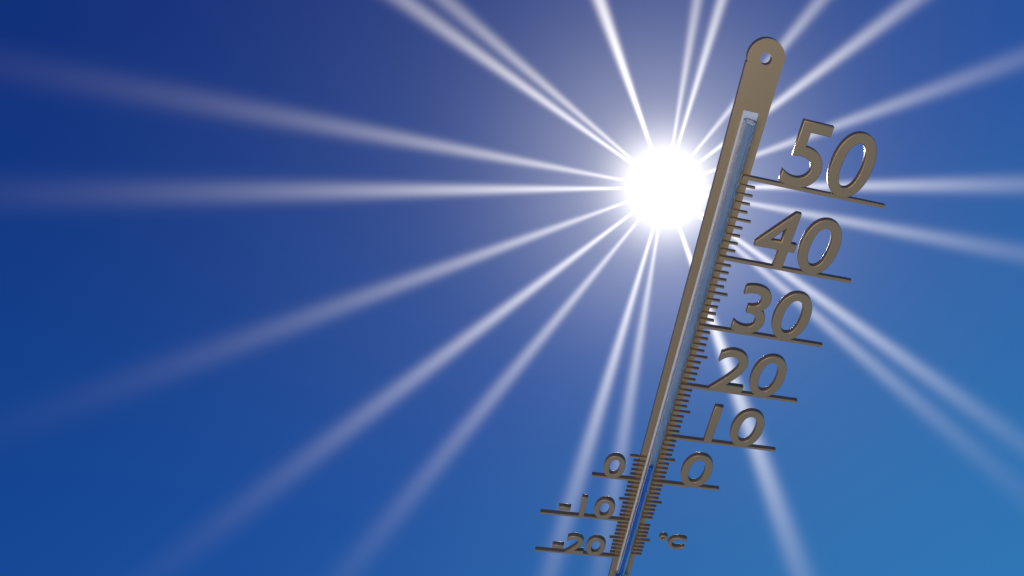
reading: 4 °C
